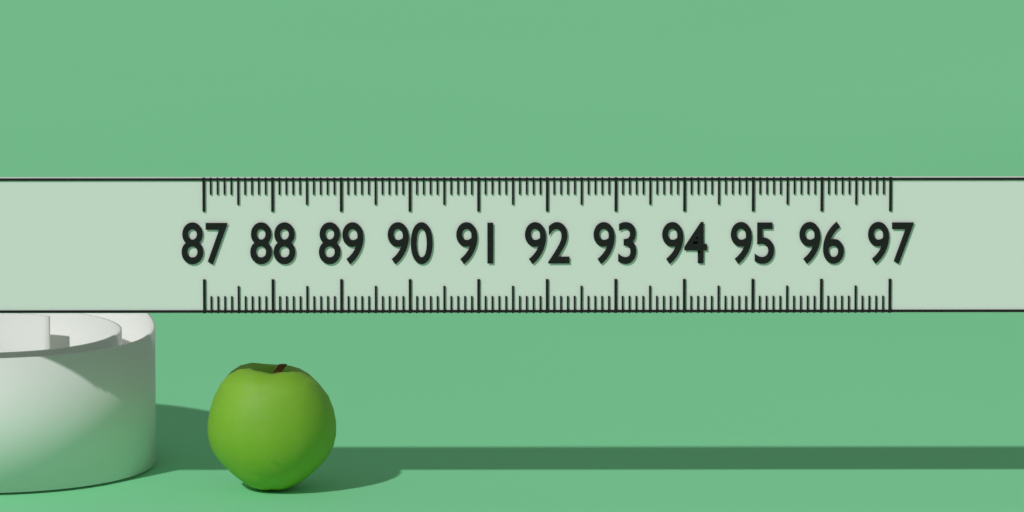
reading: 88.9 (no unit)
